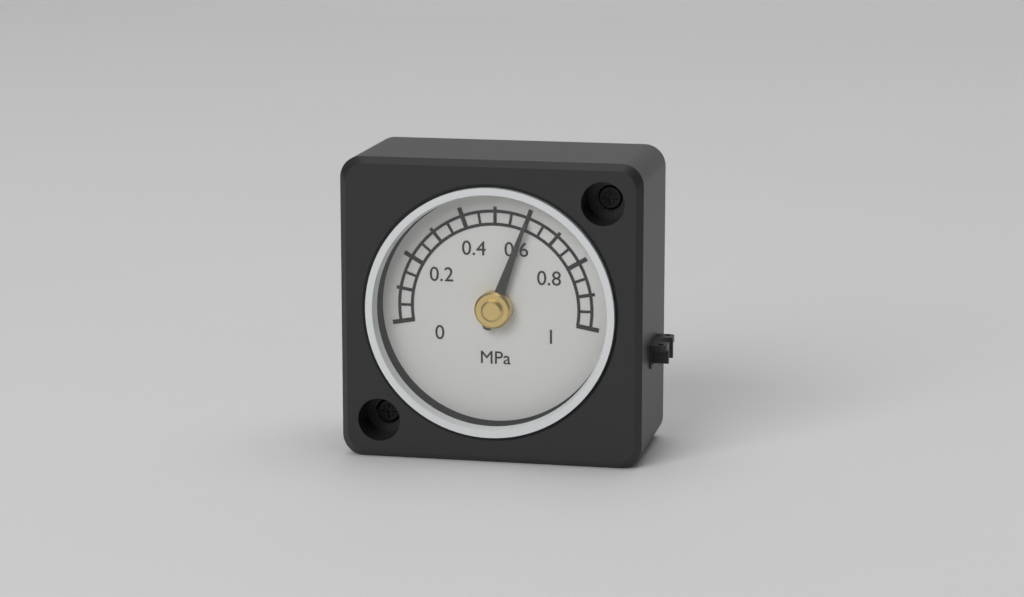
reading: 0.60 MPa
